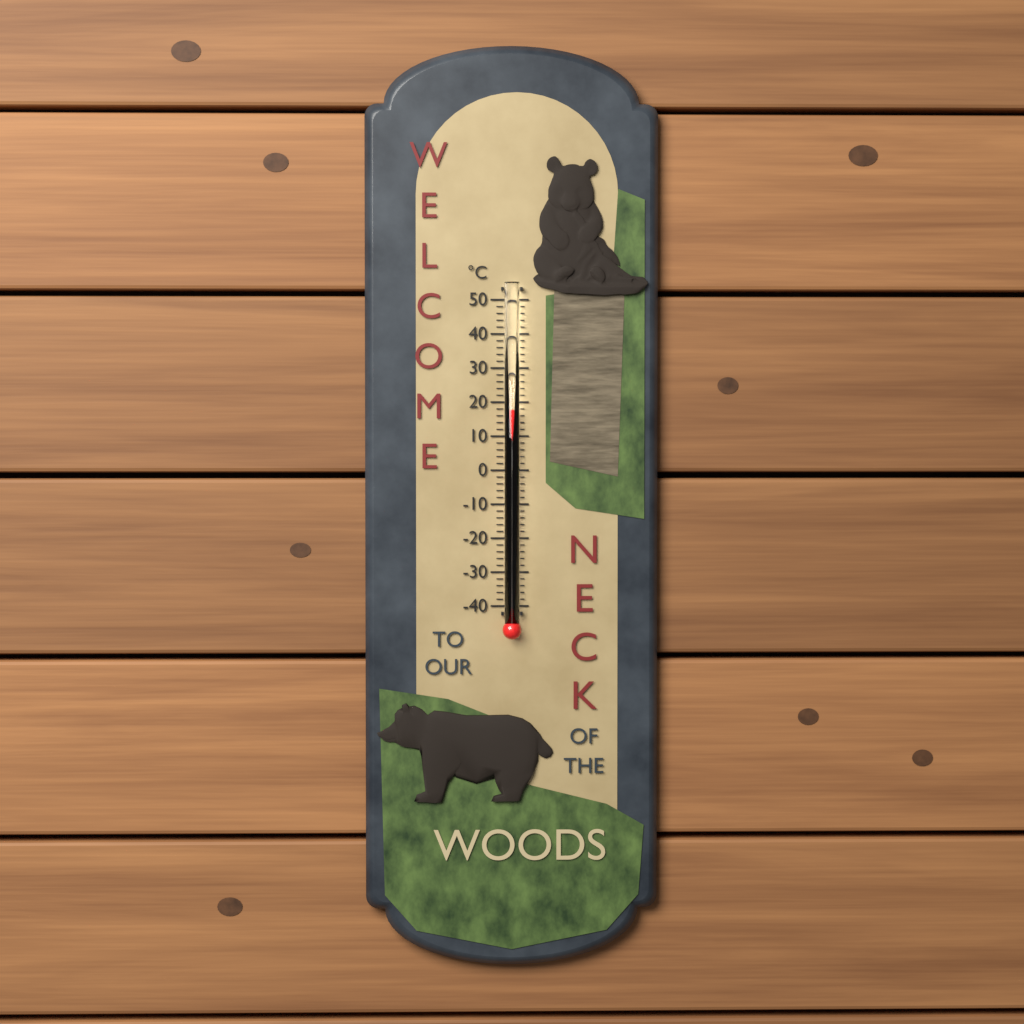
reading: 18 °C
